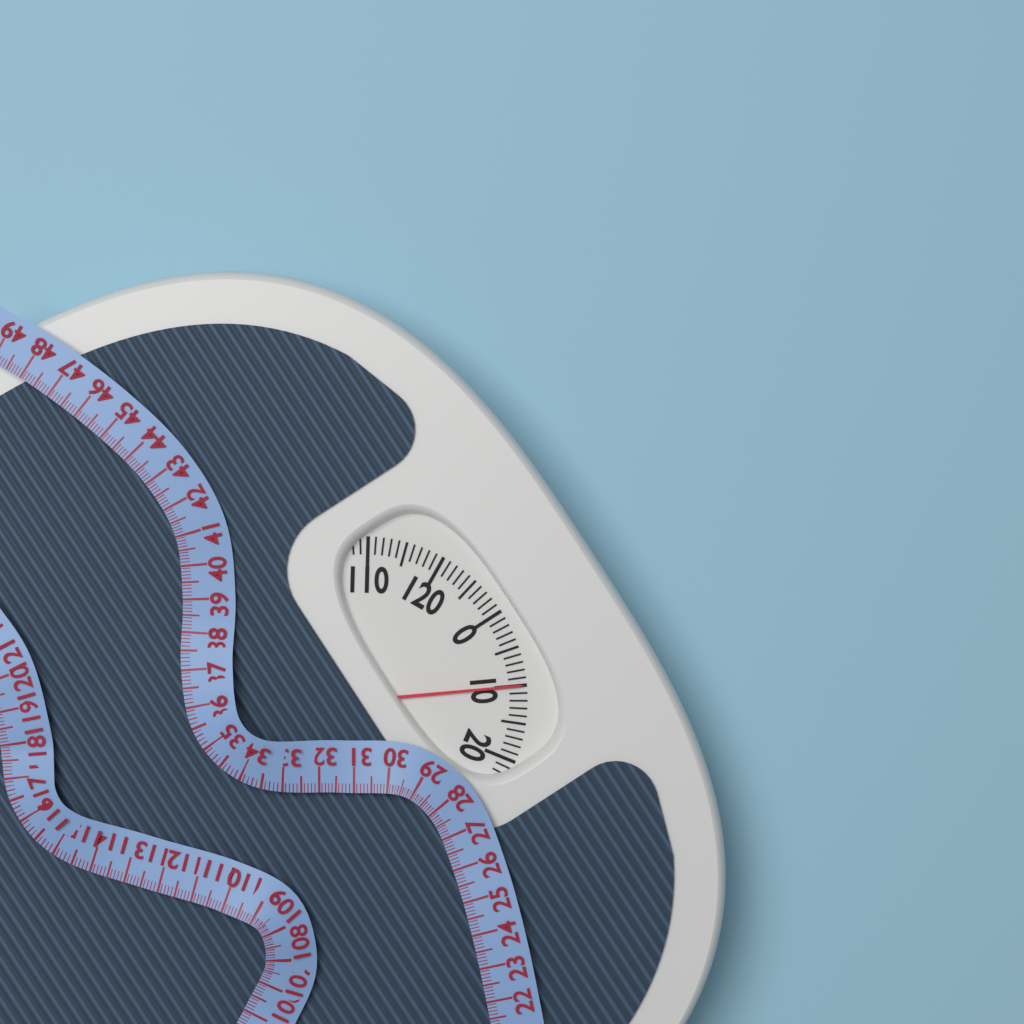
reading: 10 (no unit)
